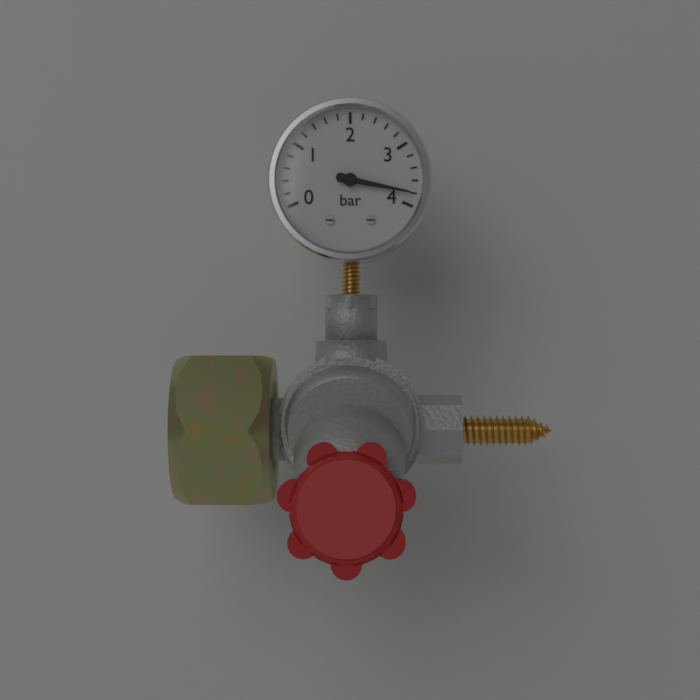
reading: 3.8 bar
